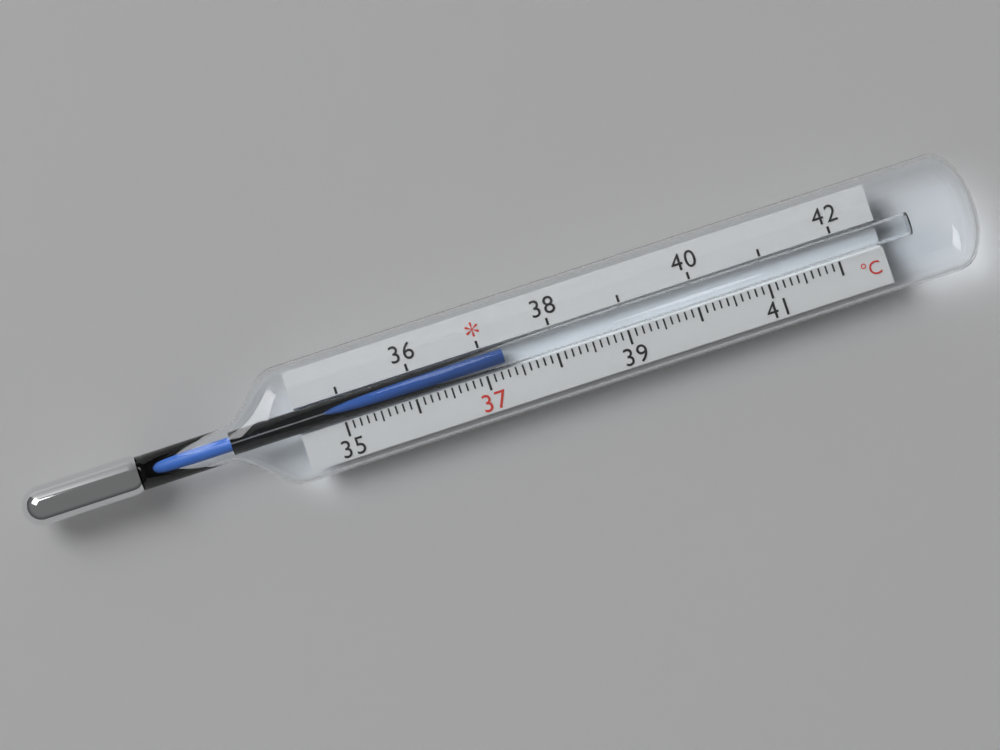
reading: 37.3 °C
